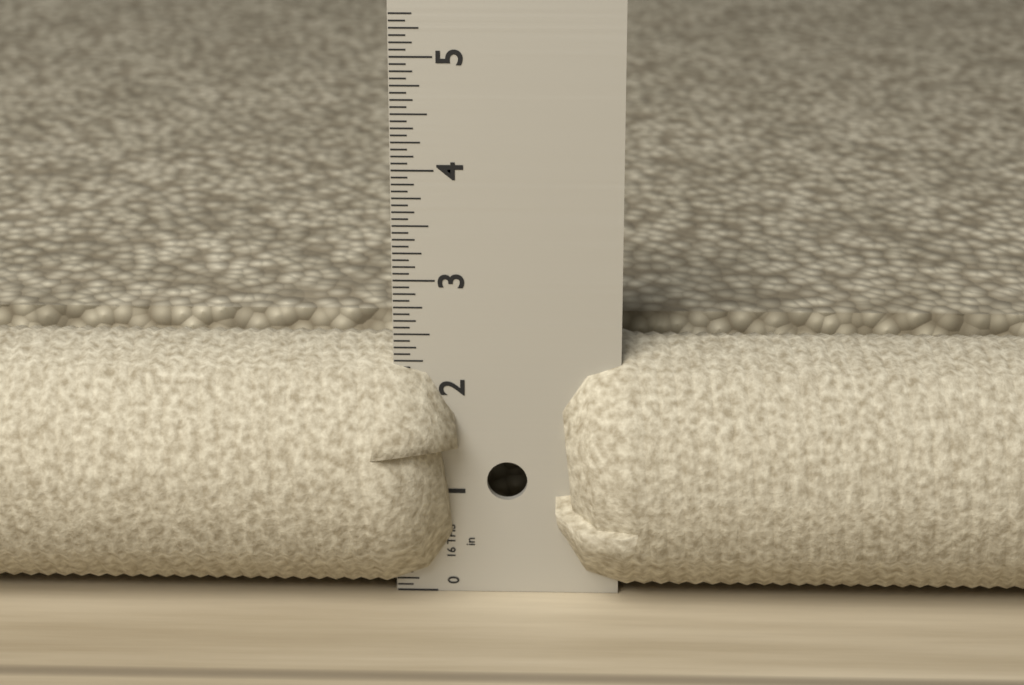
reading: 2.3750 in
